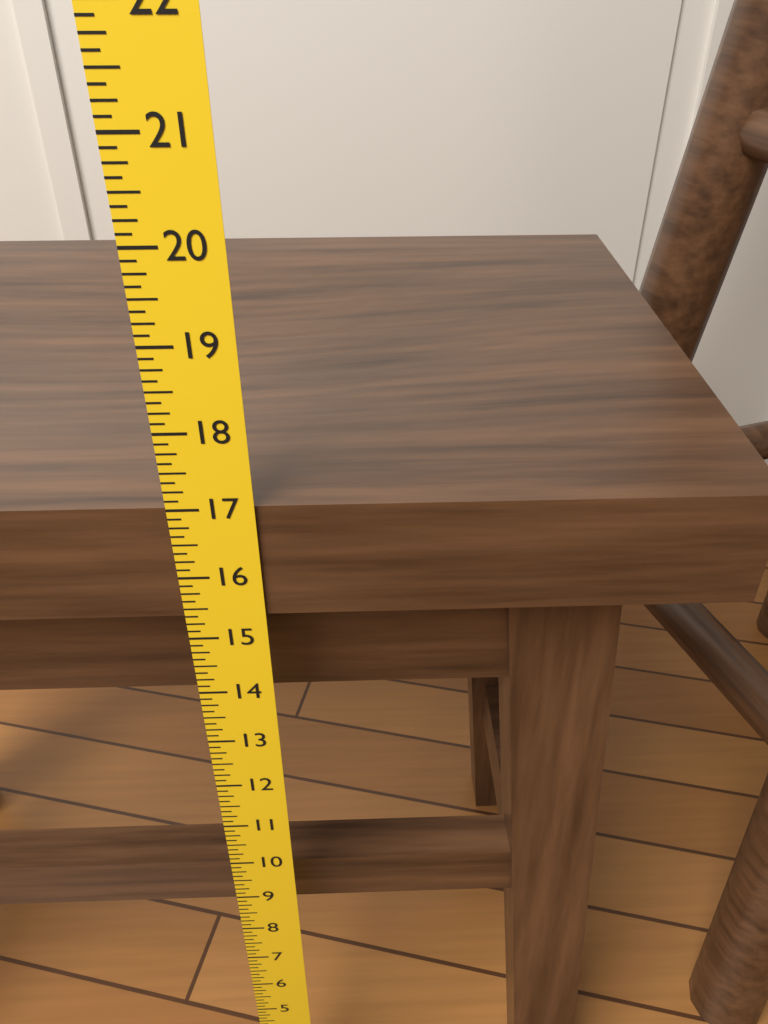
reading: 17.000 in
